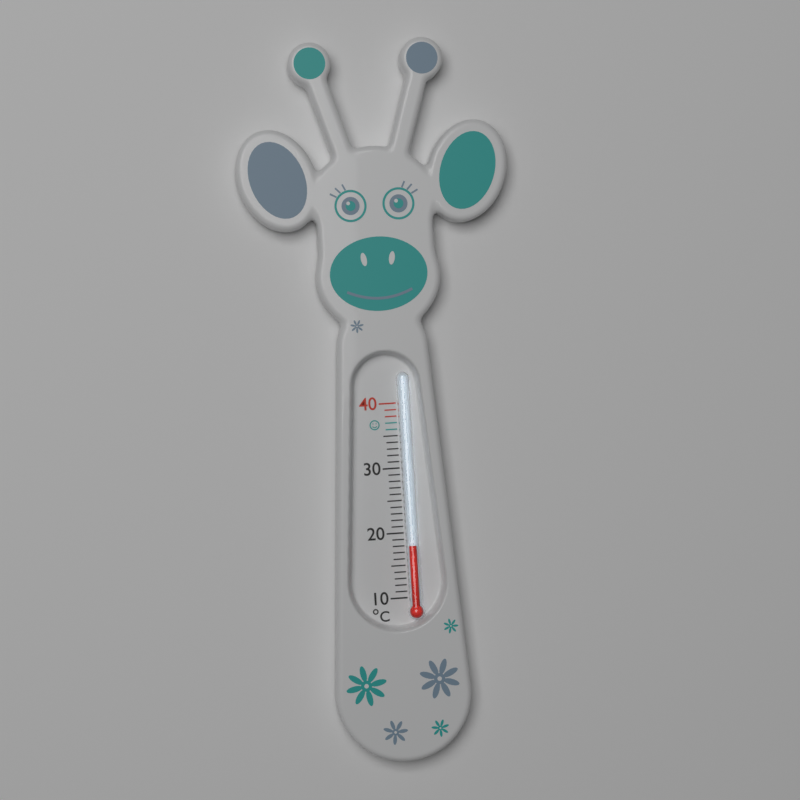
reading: 18 °C
